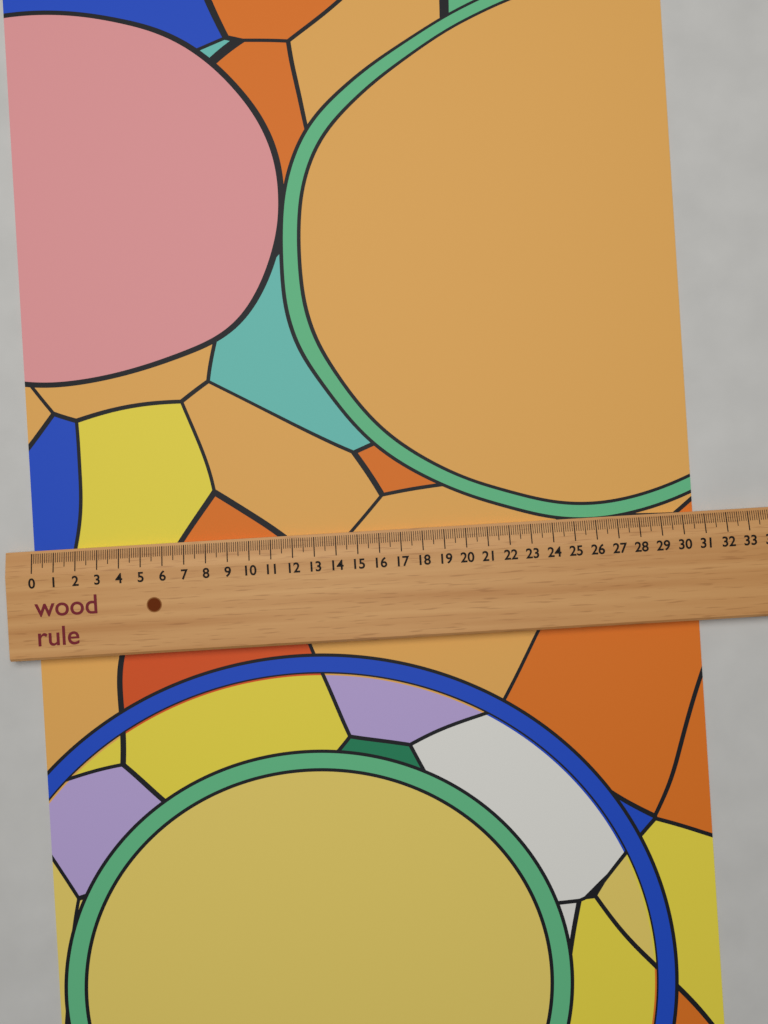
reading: 30.6 (no unit)
